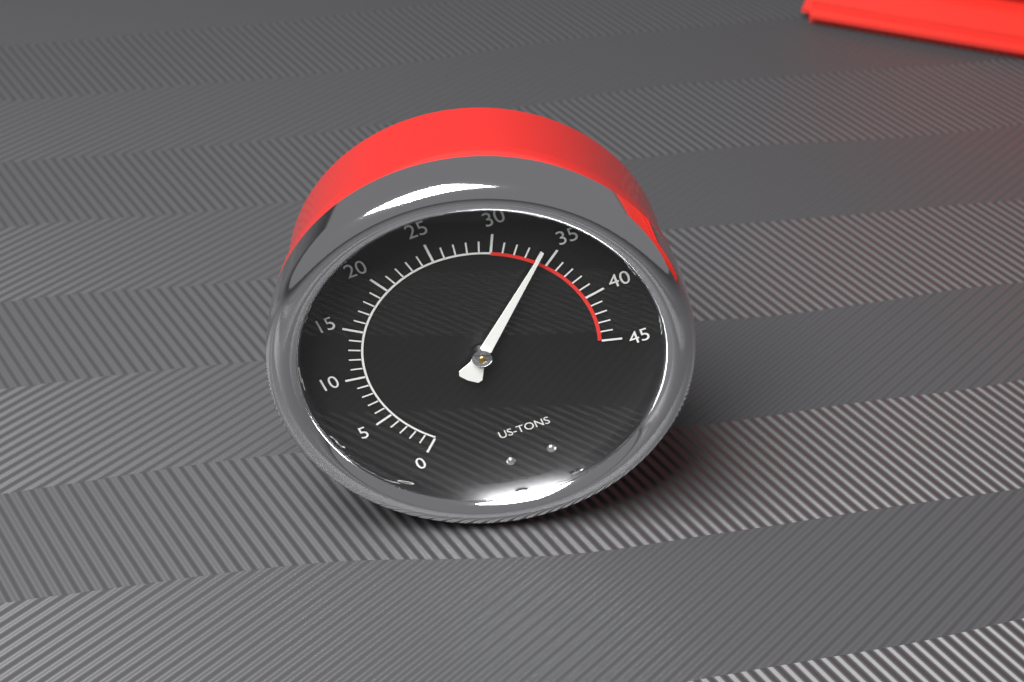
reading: 34 US tons
